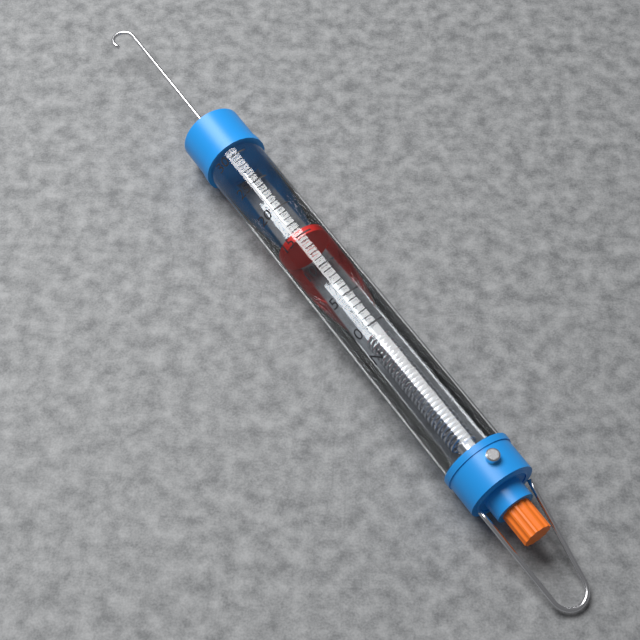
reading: 15 N
